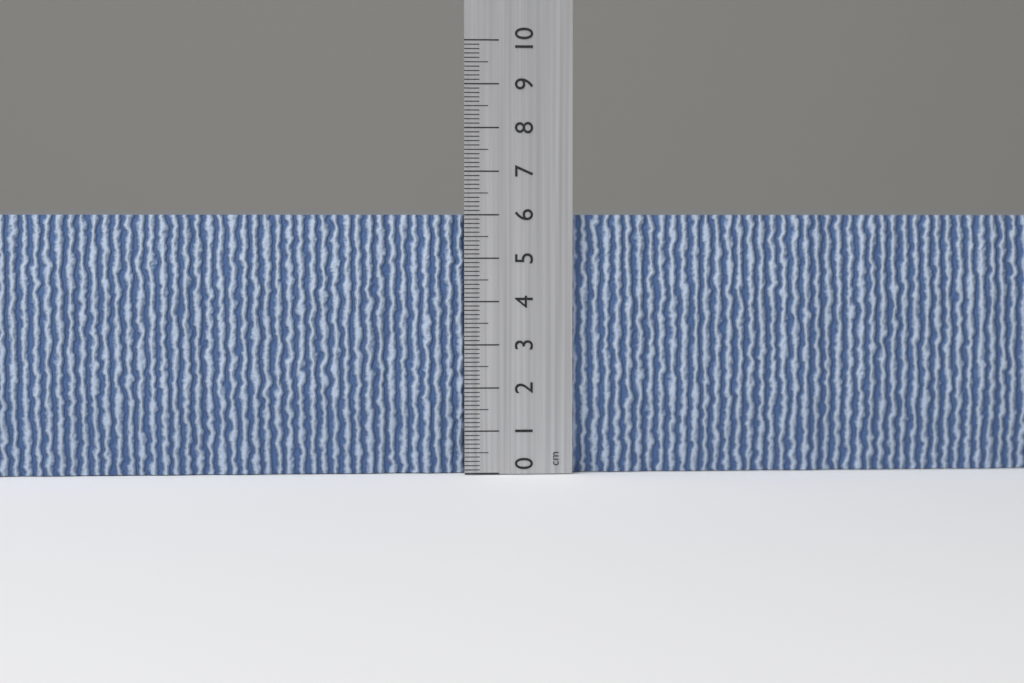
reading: 6.0 cm
